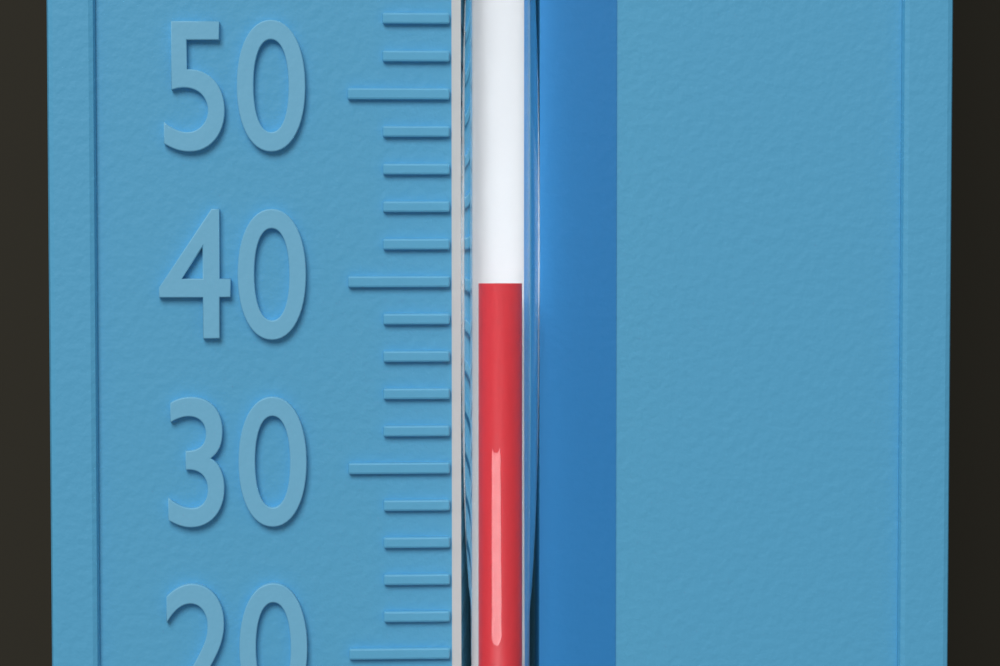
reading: 40 °F
